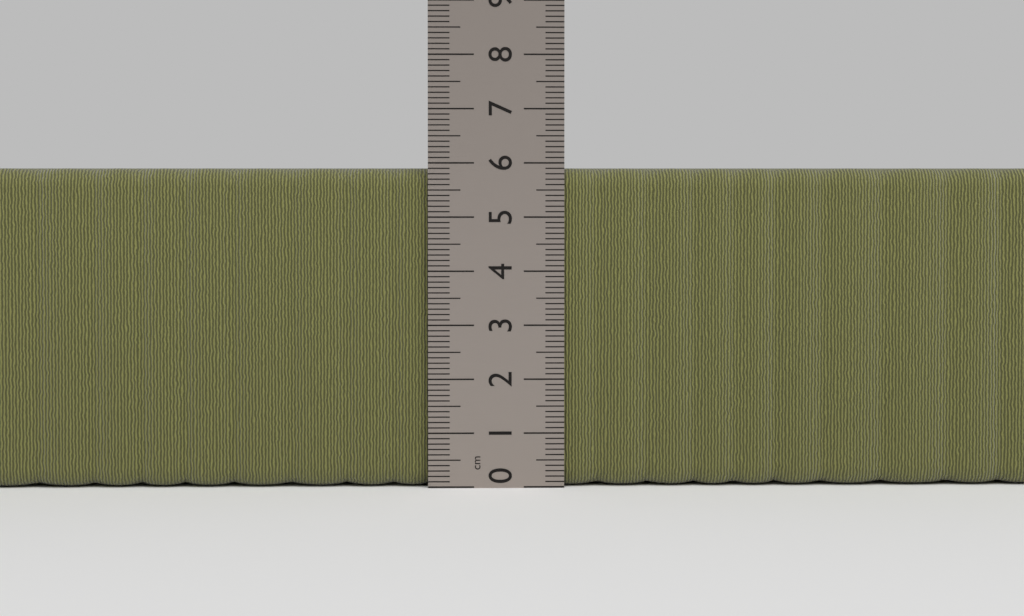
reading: 5.9 cm
